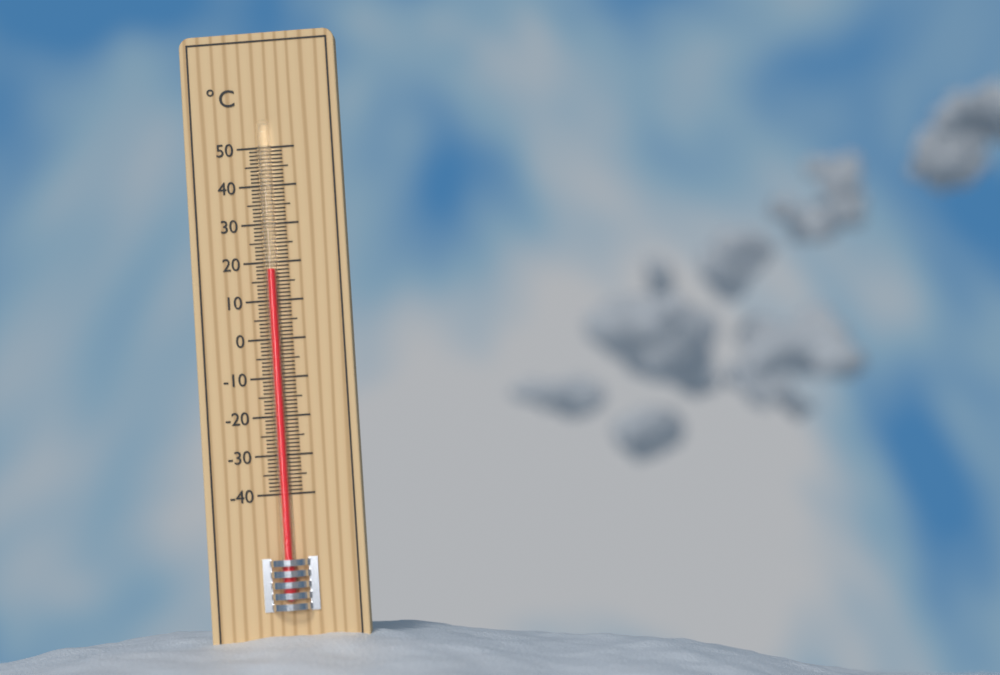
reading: 18 °C
